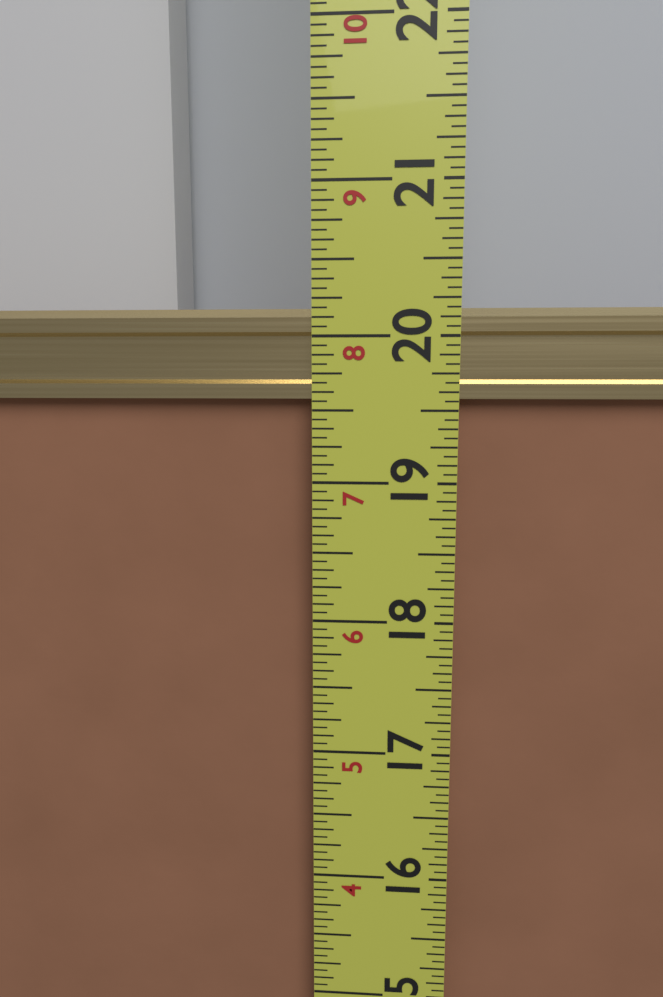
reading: 20.1875 in
